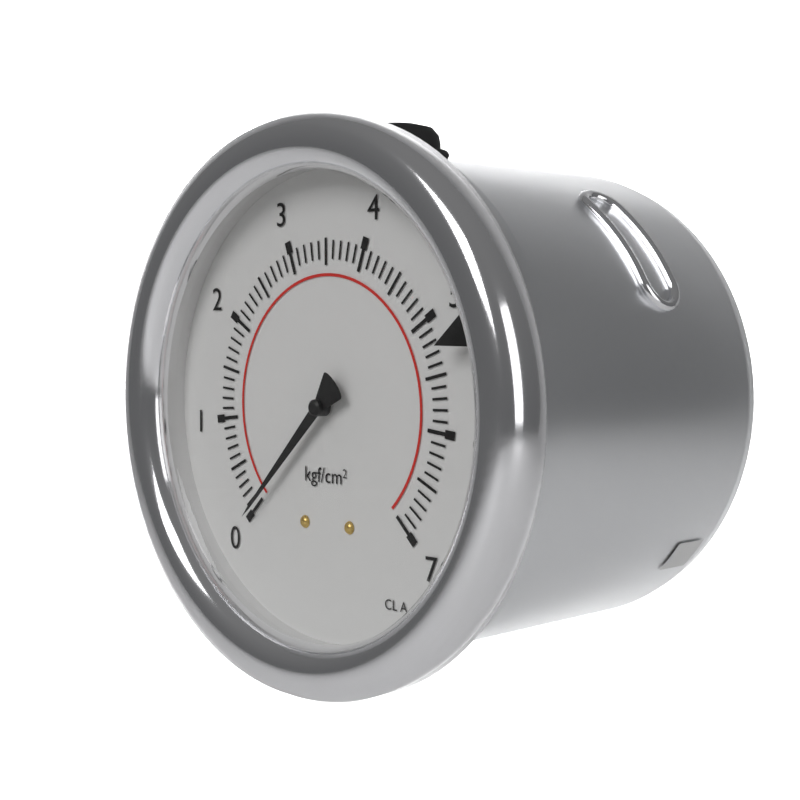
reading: 0.0 kgf/cm²
